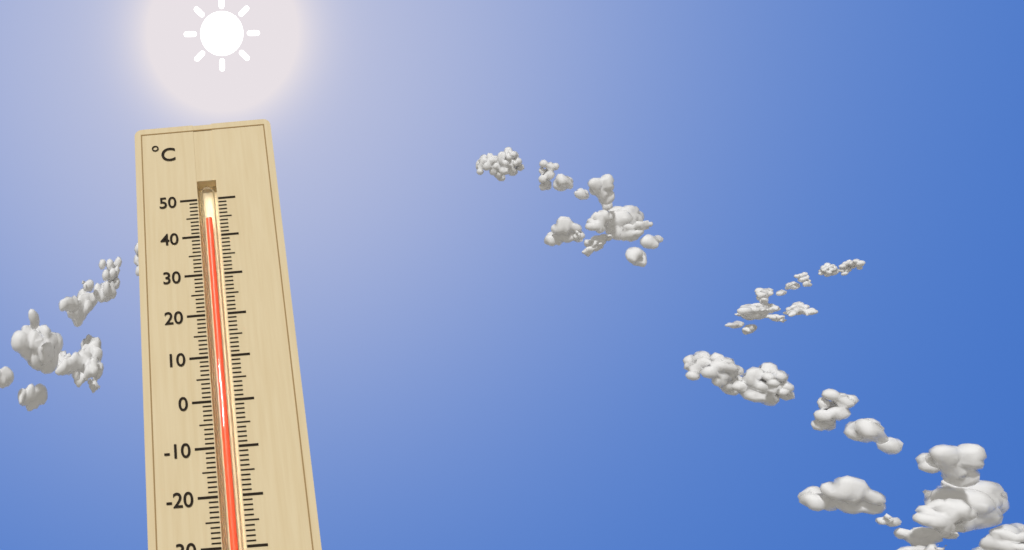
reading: 45 °C
